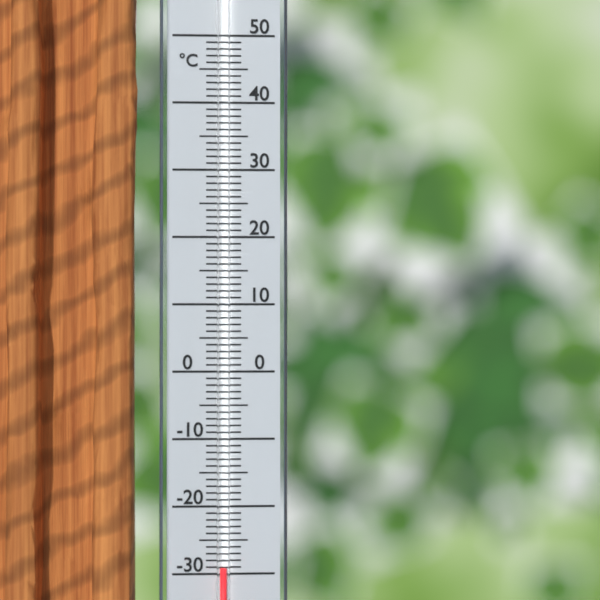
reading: -29 °C
